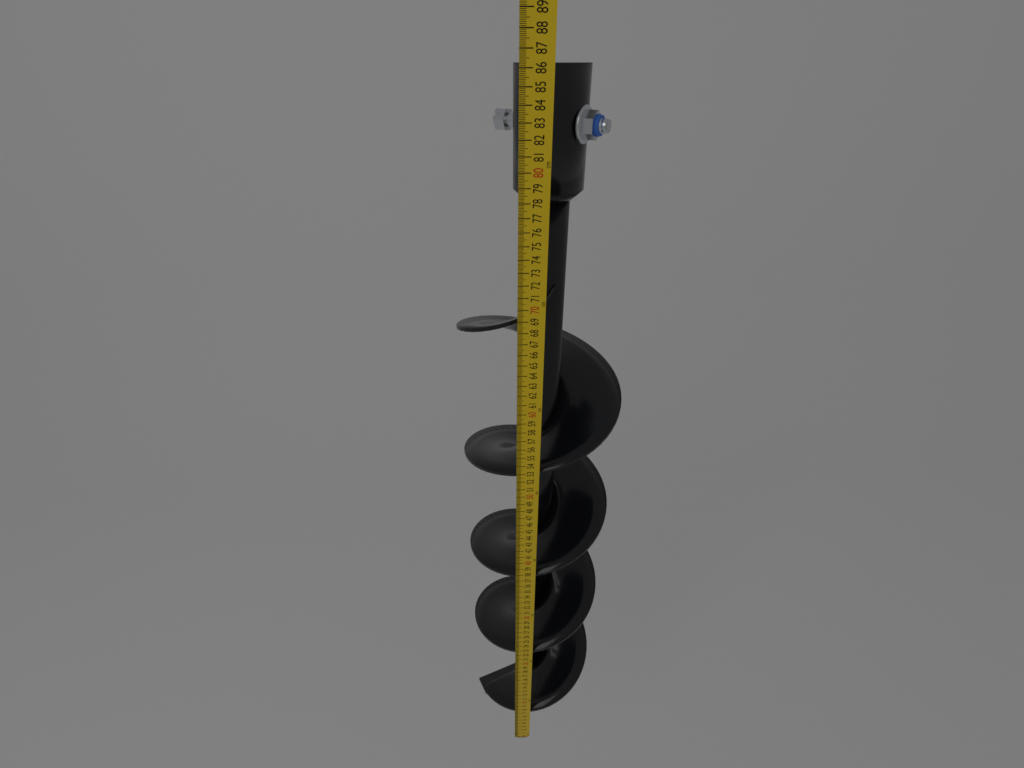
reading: 86.2 cm
